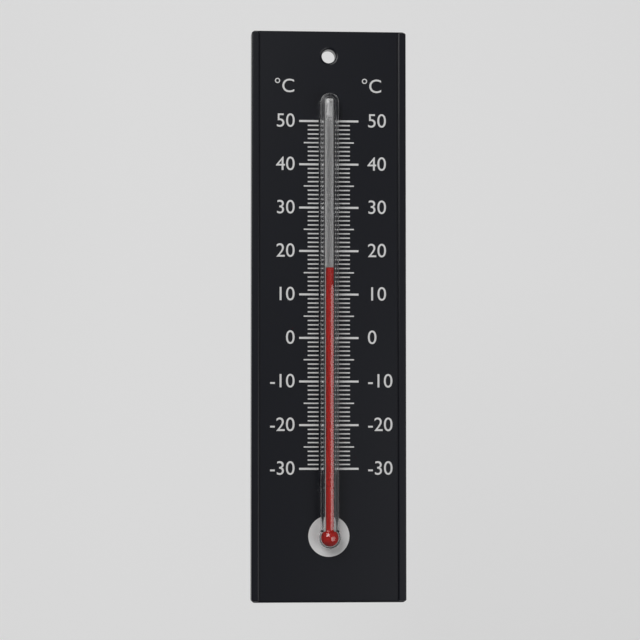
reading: 16 °C
